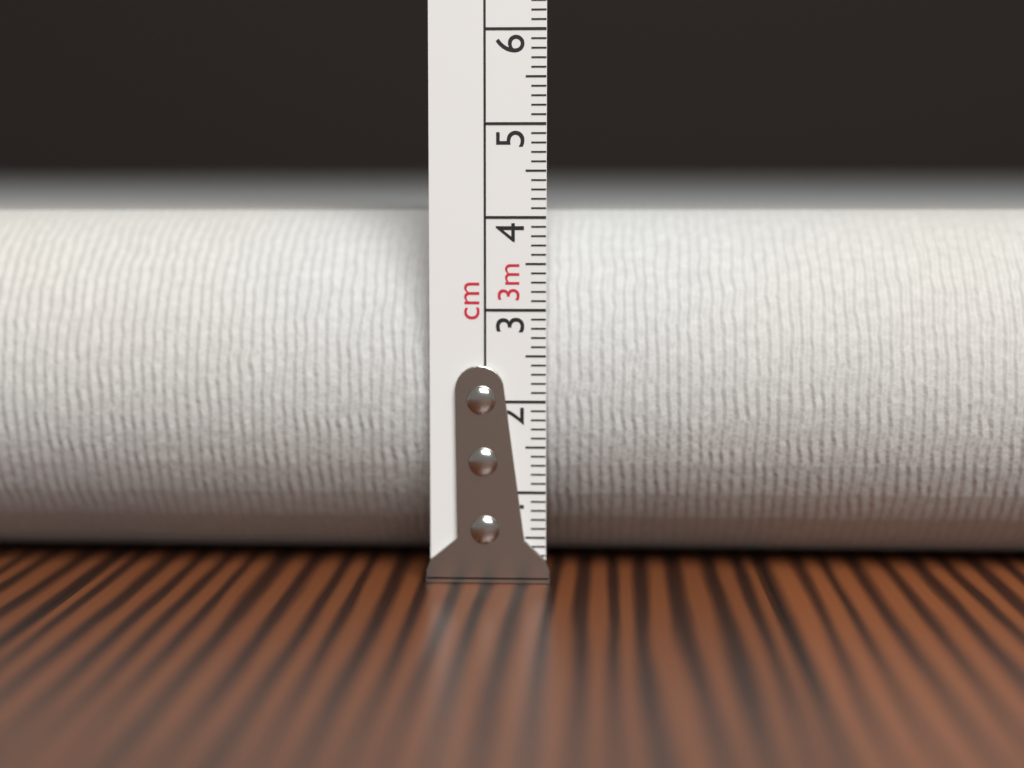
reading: 4.1 cm
